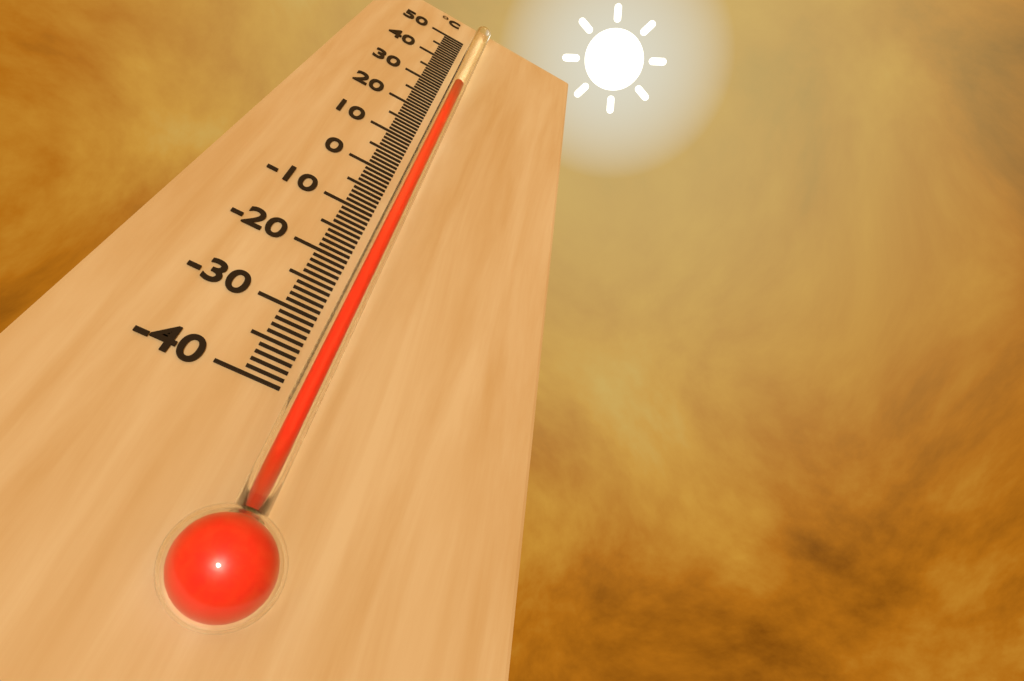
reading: 30 °C
